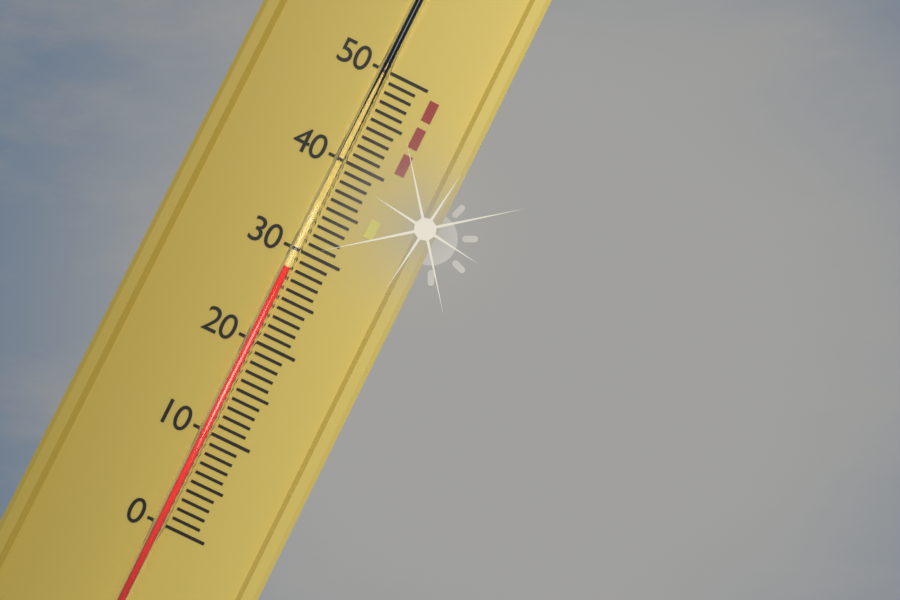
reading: 28 (no unit)
